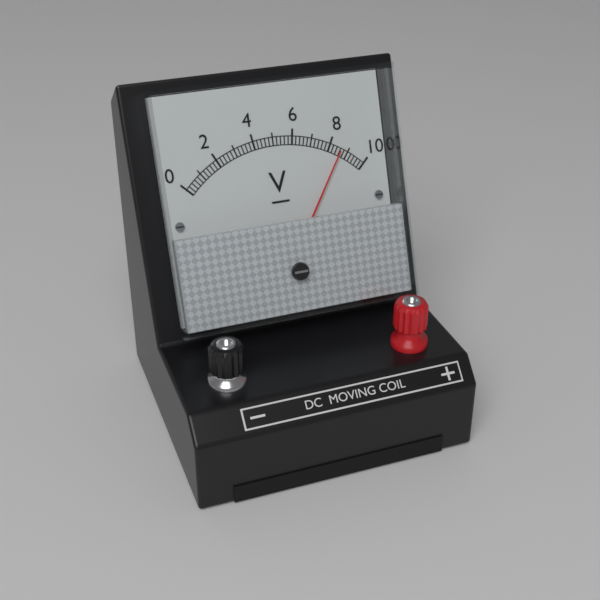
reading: 8.6 V
